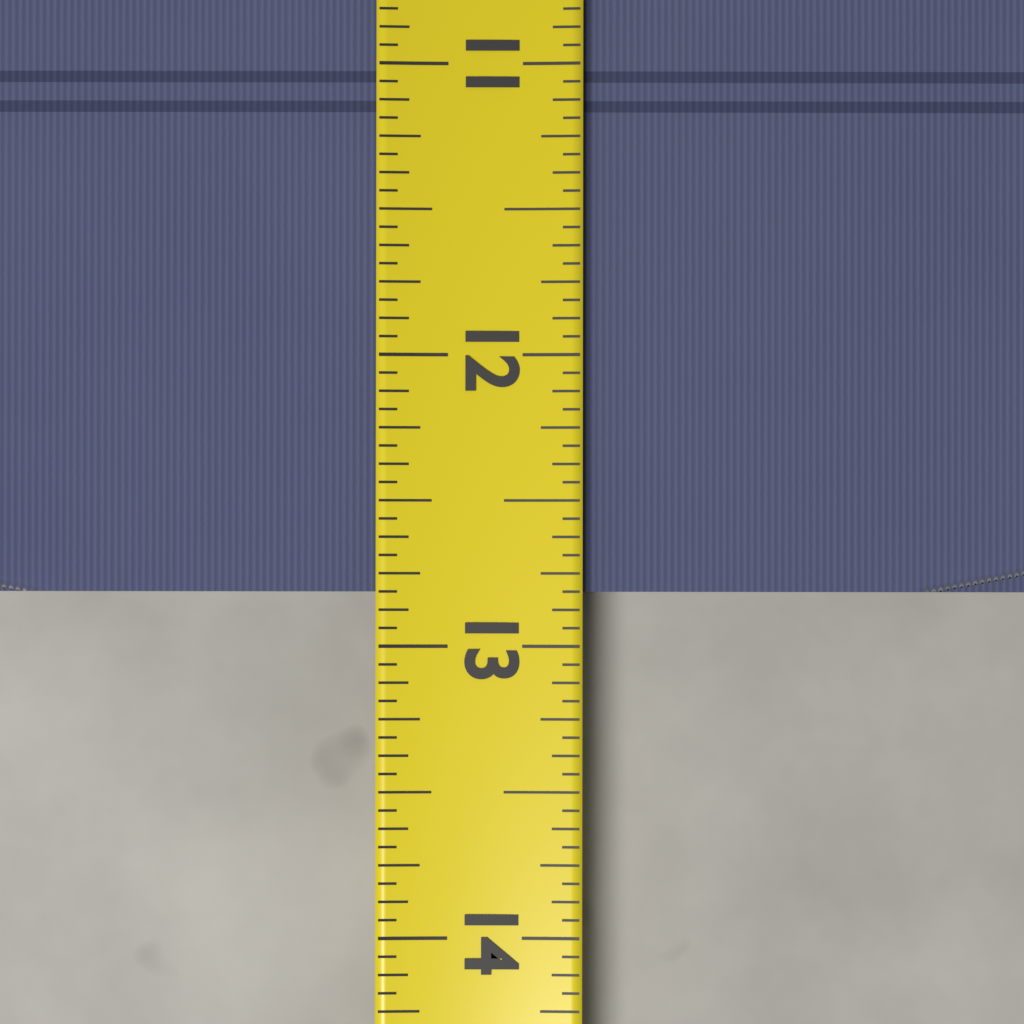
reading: 12.8125 (no unit)
